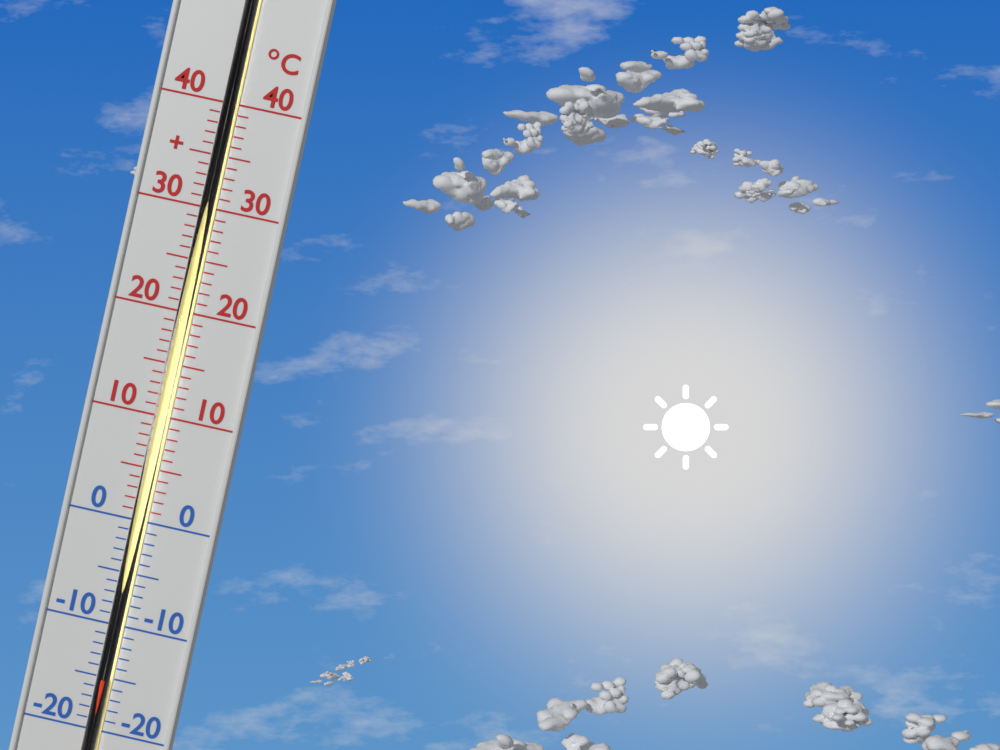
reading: -15 °C
